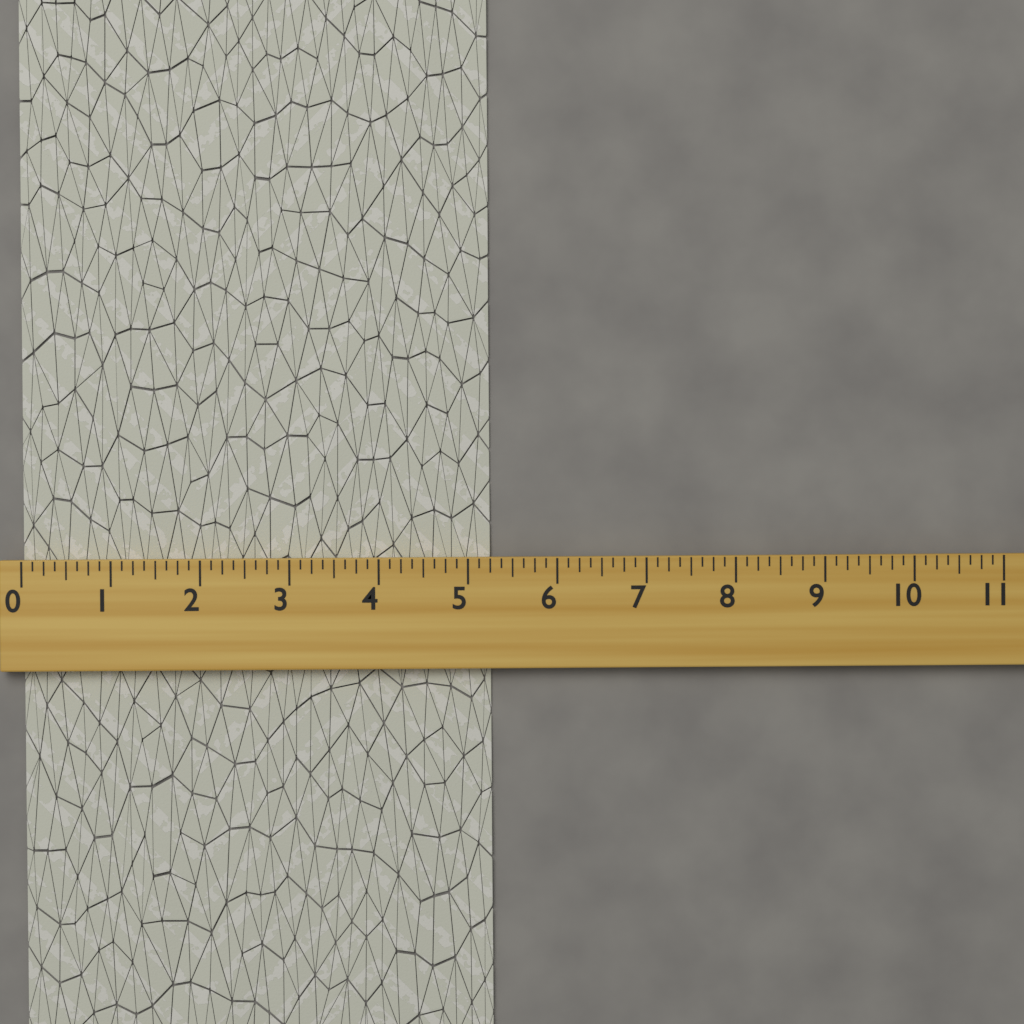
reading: 5.250 (no unit)
